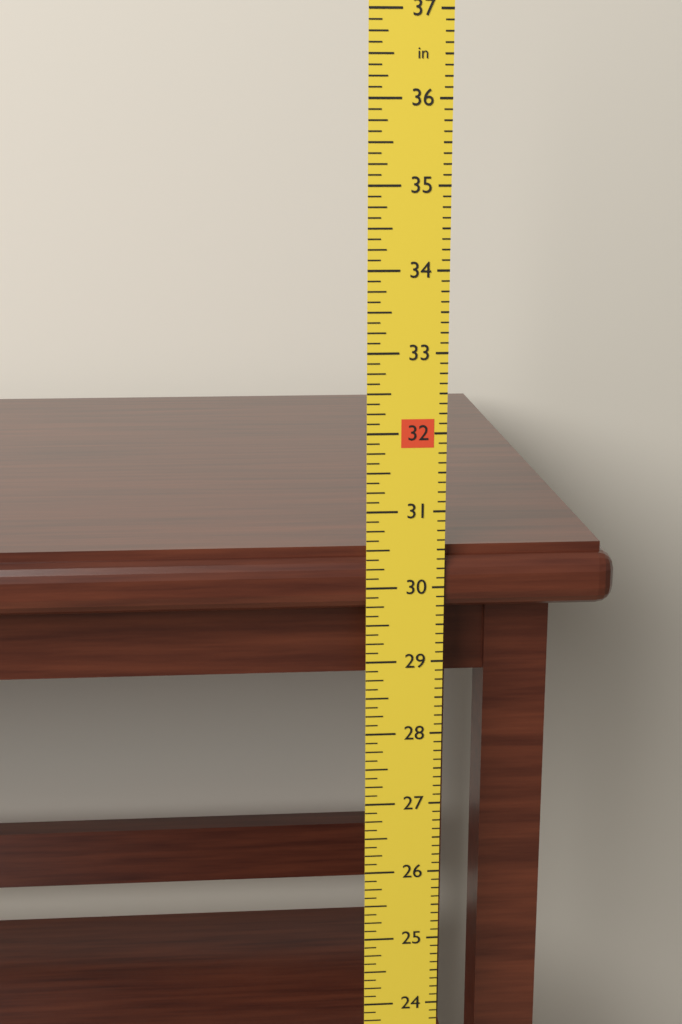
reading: 30.500 in
